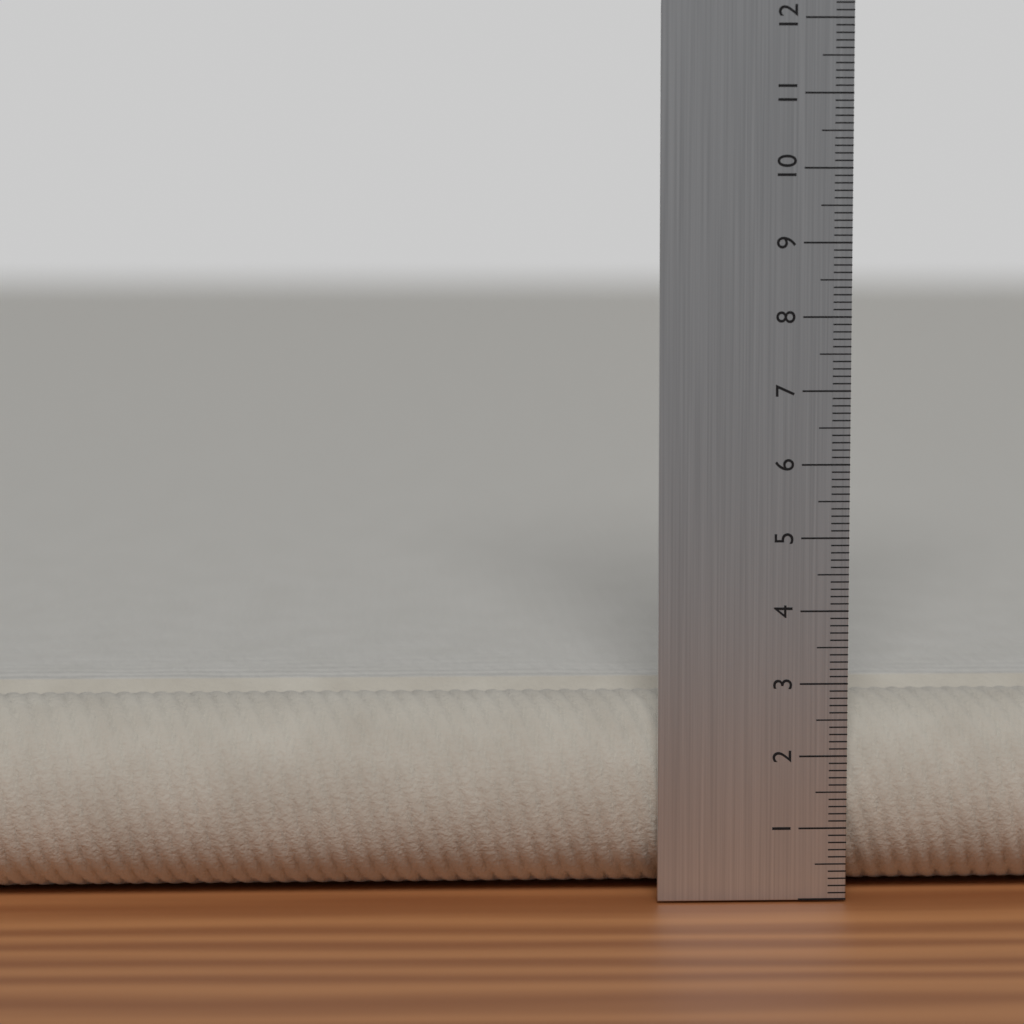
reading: 2.7 cm
